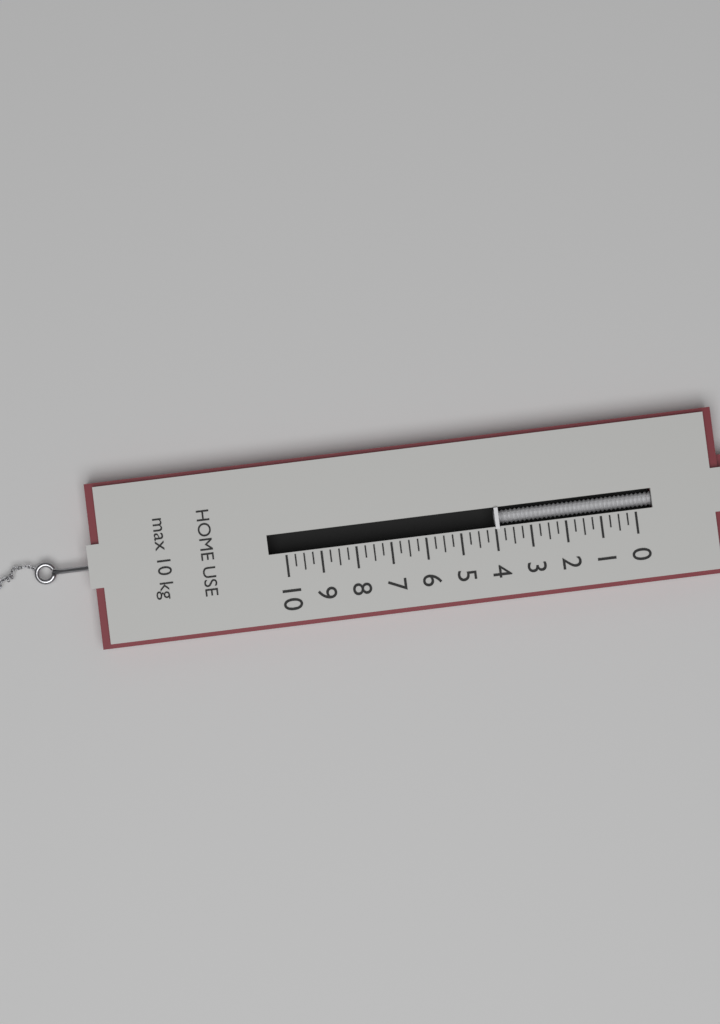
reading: 4.00 kg
